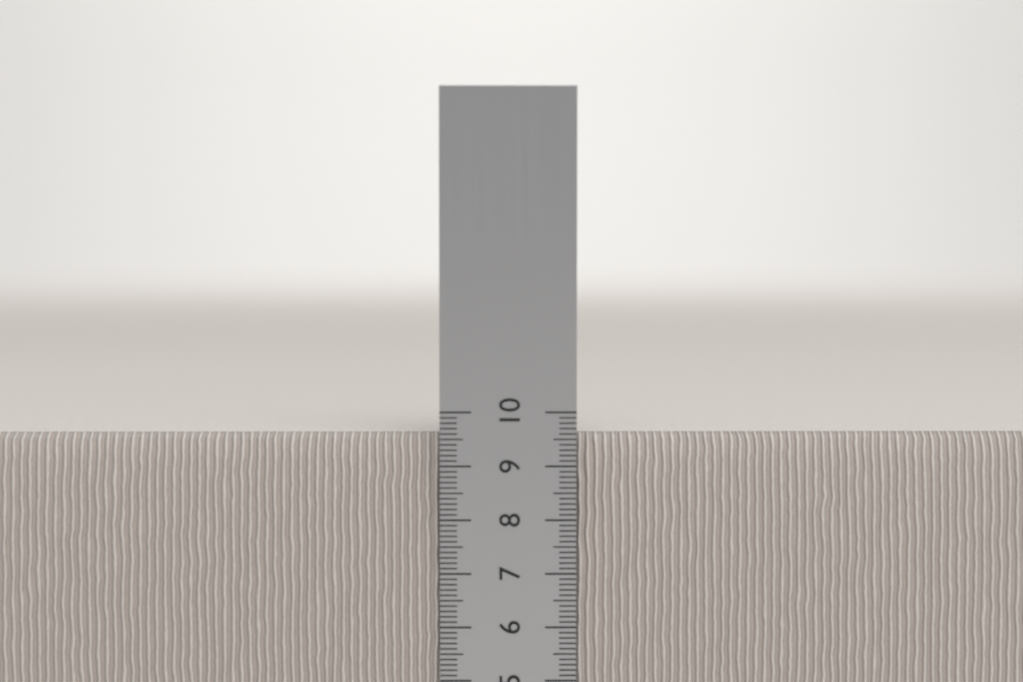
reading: 9.6 cm
